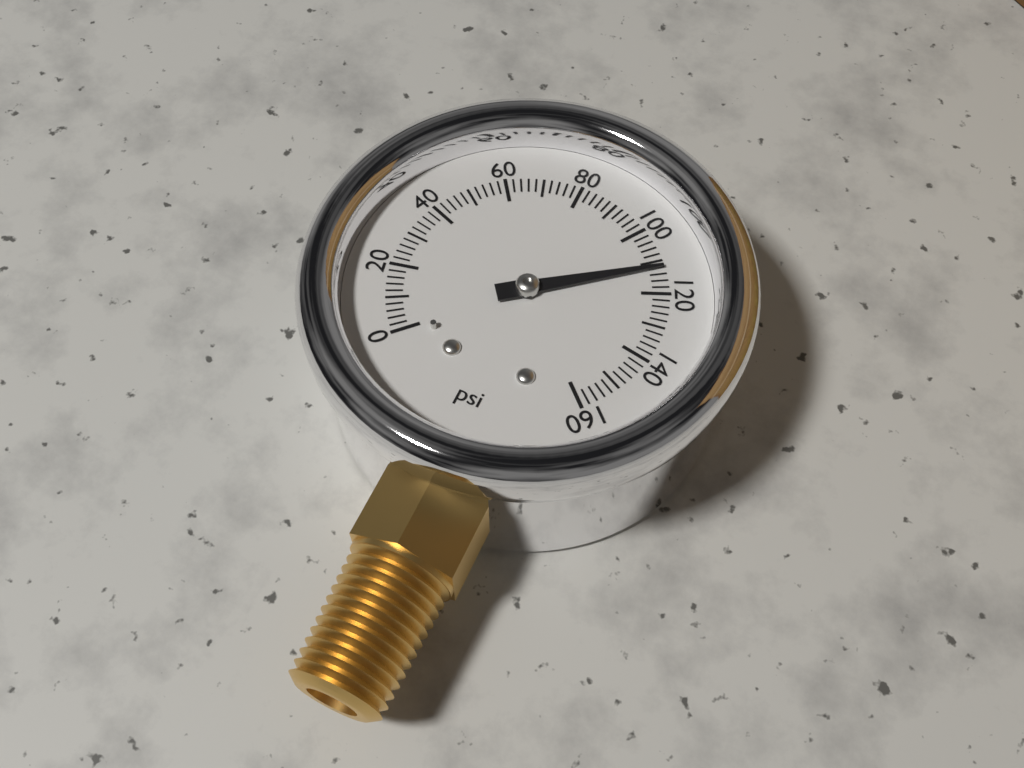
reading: 112 psi
